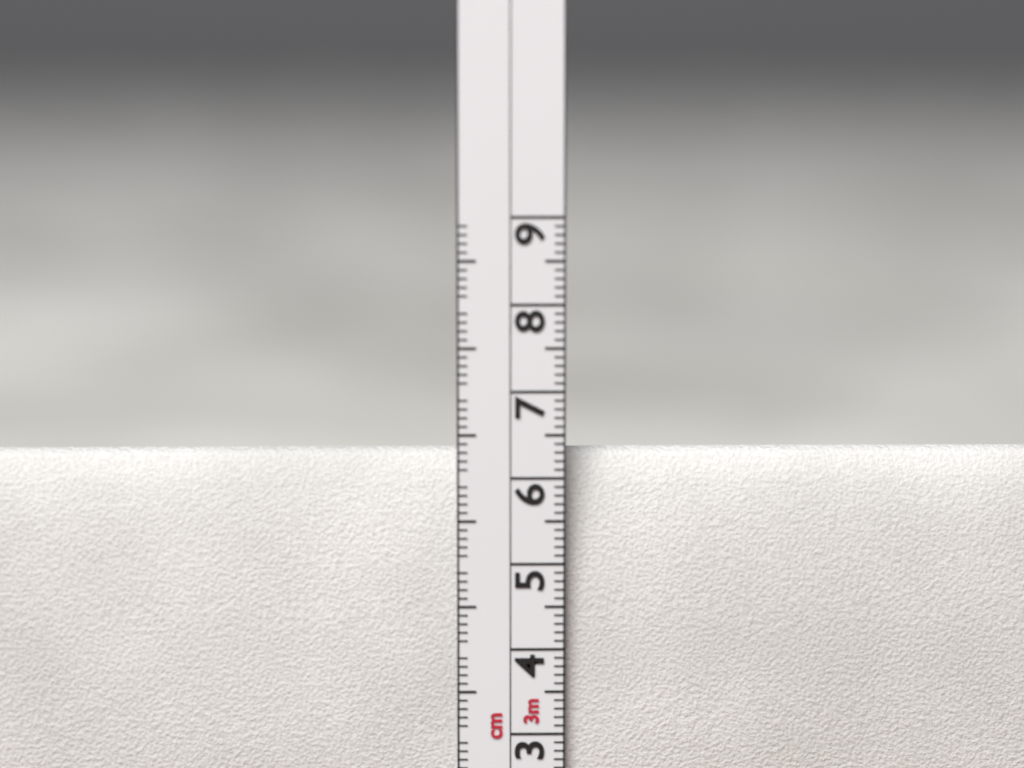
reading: 6.3 cm
